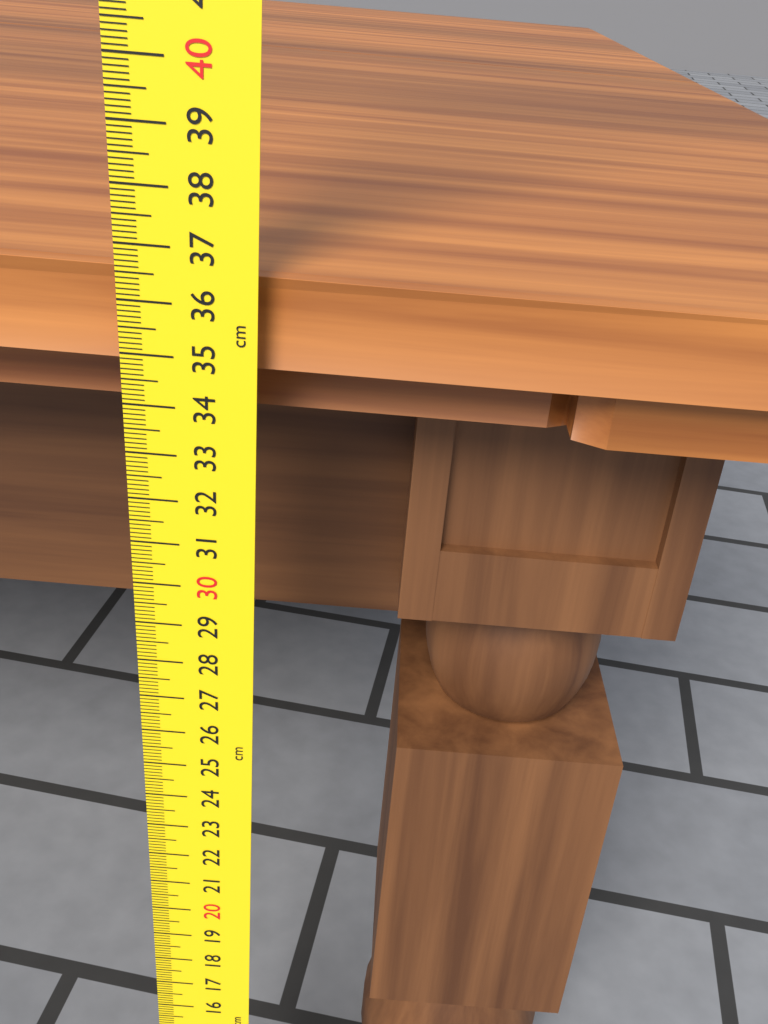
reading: 36.5 cm
